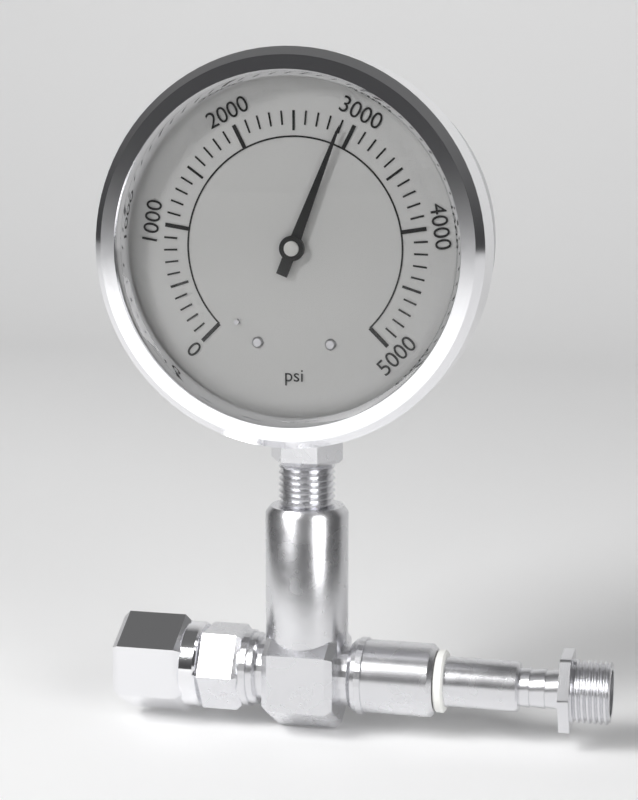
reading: 2900 psi
